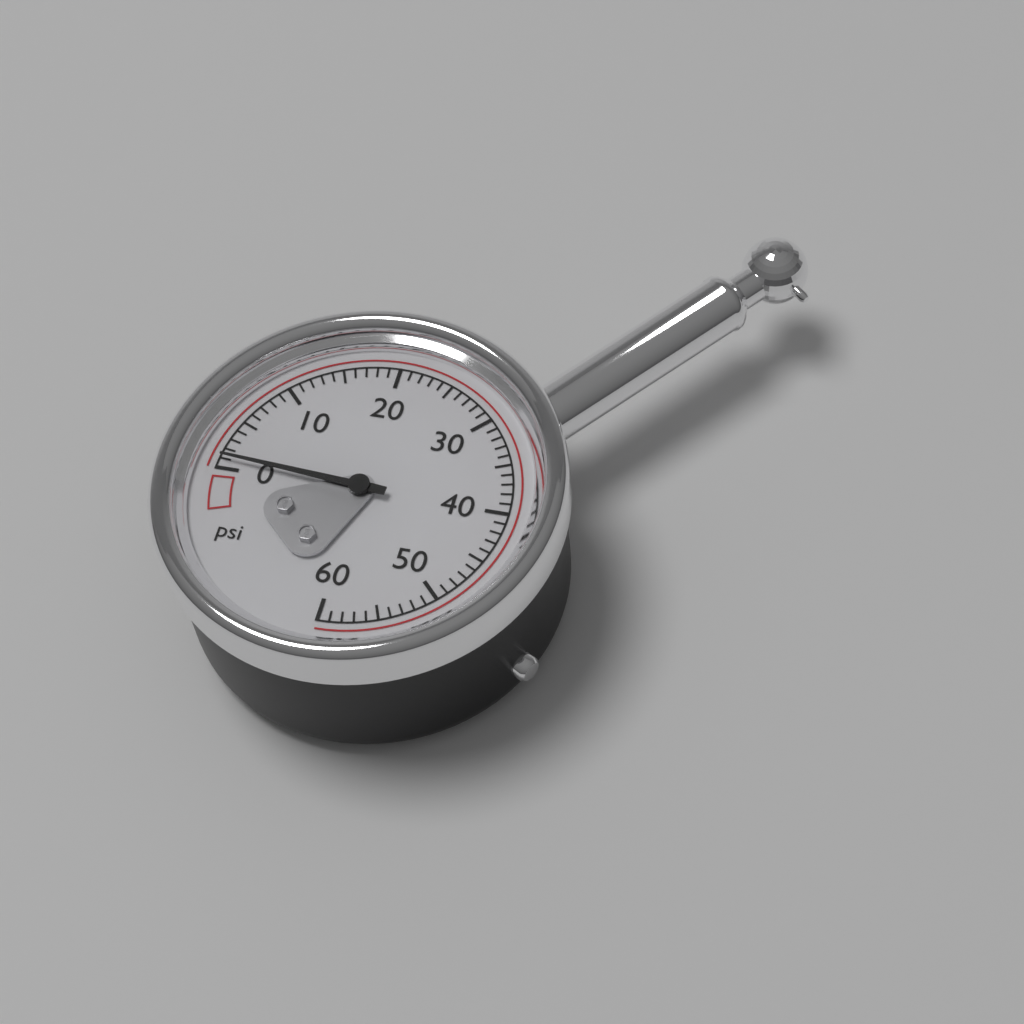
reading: 1 psi
